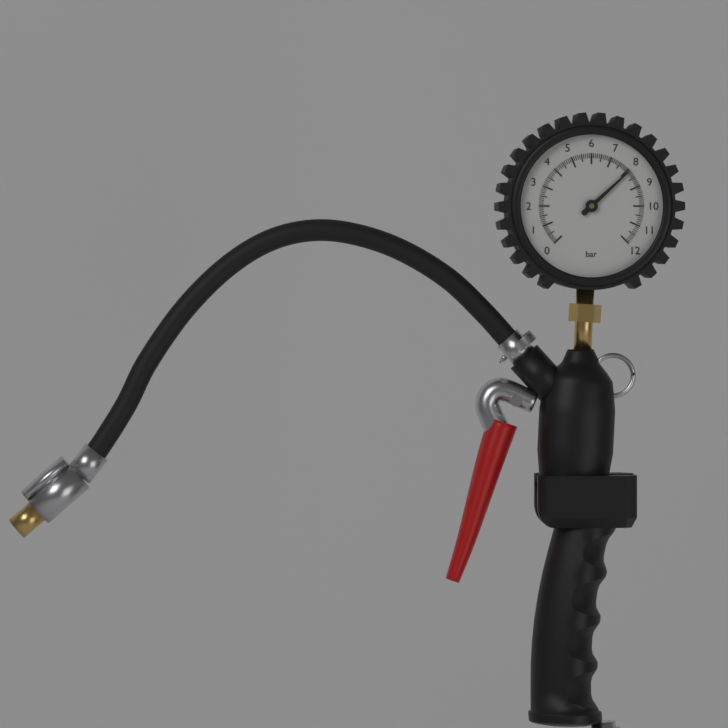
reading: 8.1 bar
